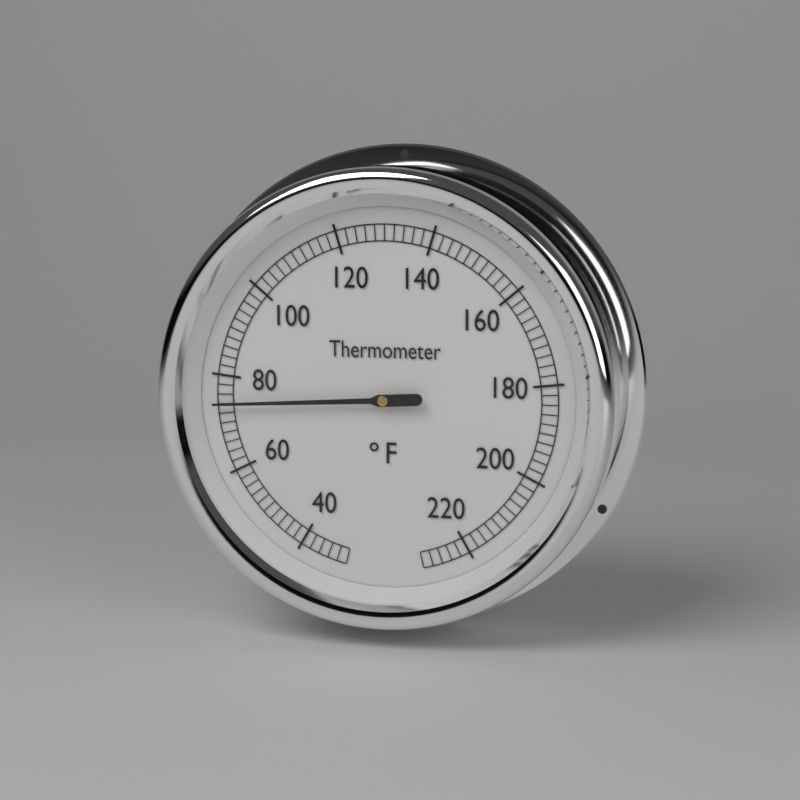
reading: 74 °F
